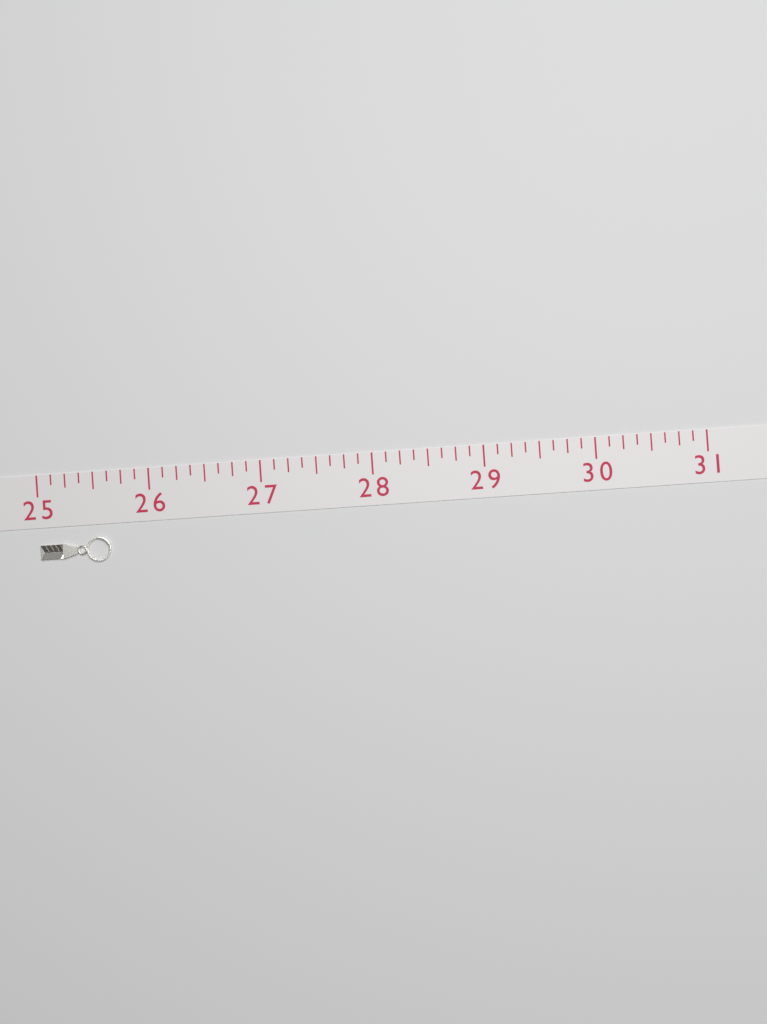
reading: 25.625 (no unit)
